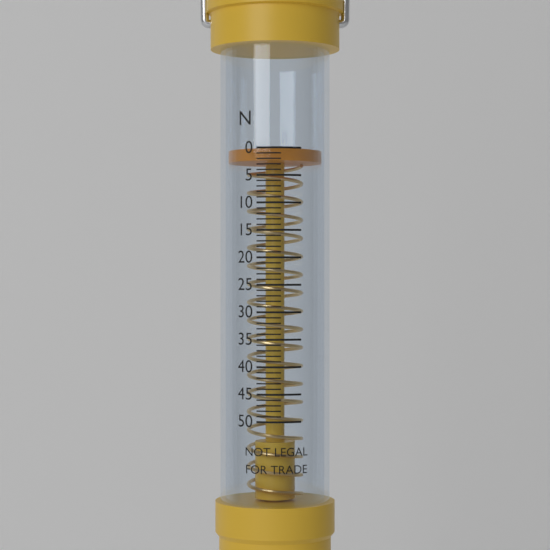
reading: 0 N
